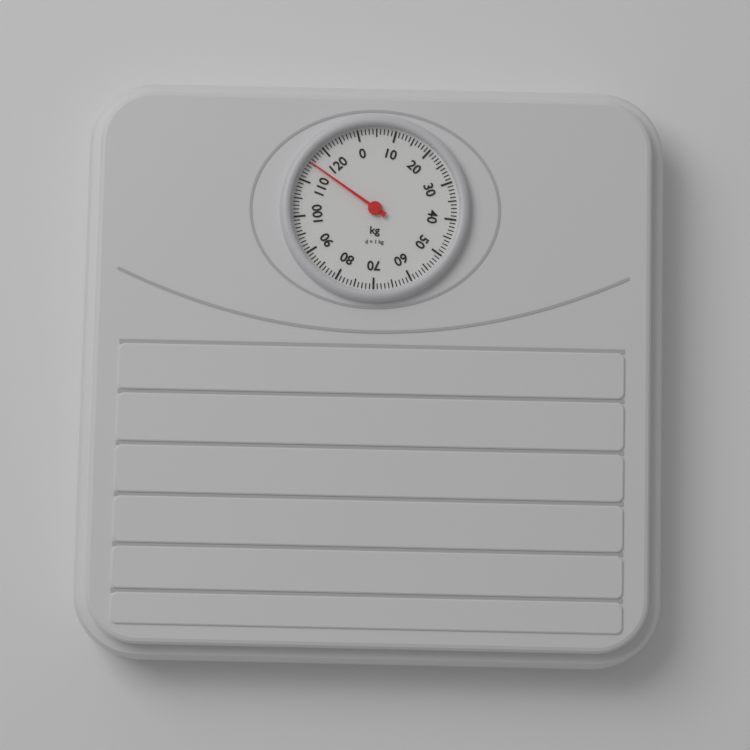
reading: 115 kg
